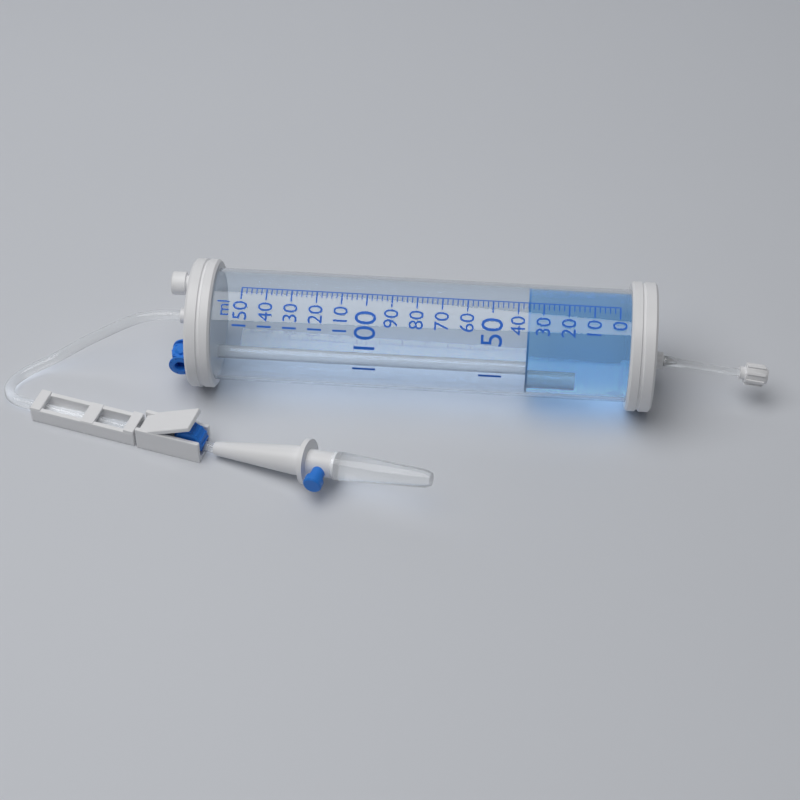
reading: 36 ml
